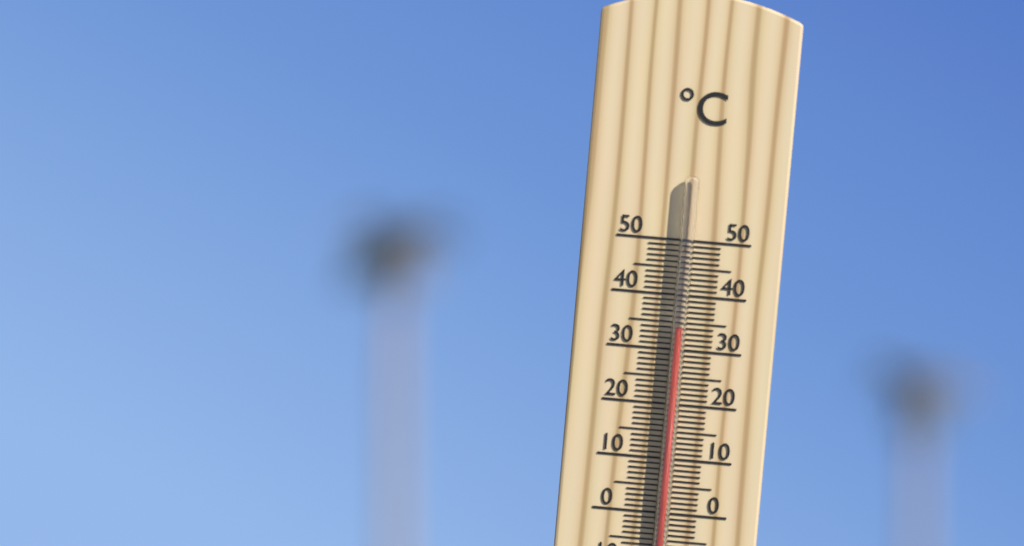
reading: 34 °C
